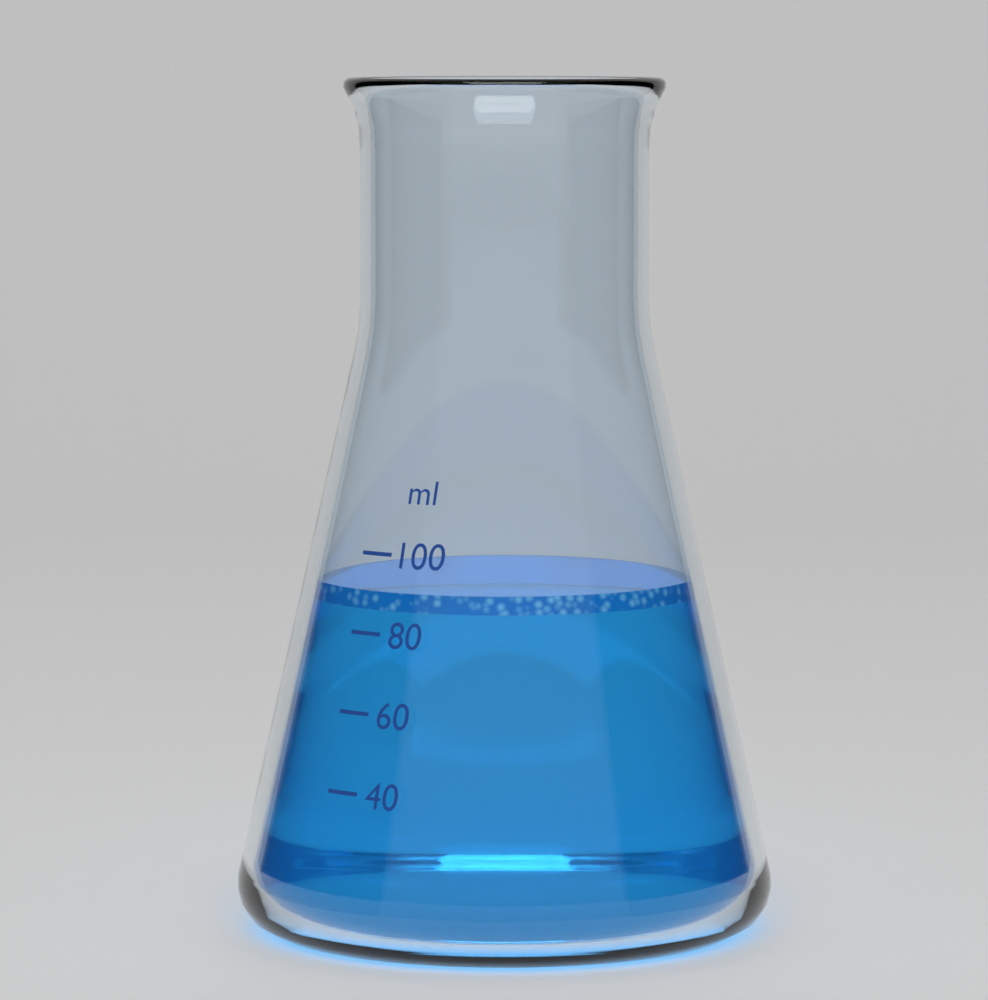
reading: 90 ml
